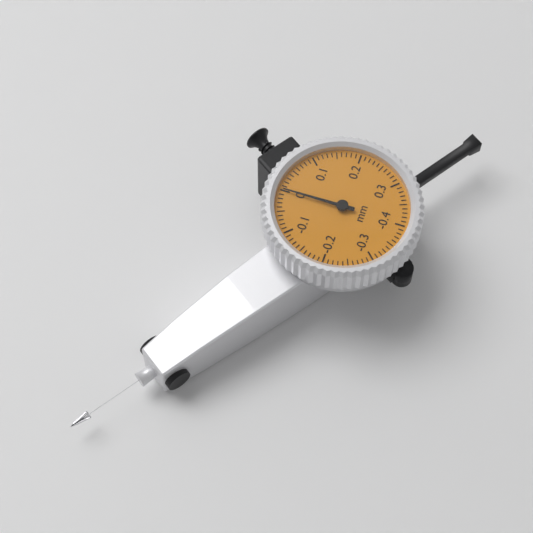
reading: 0.00 mm
